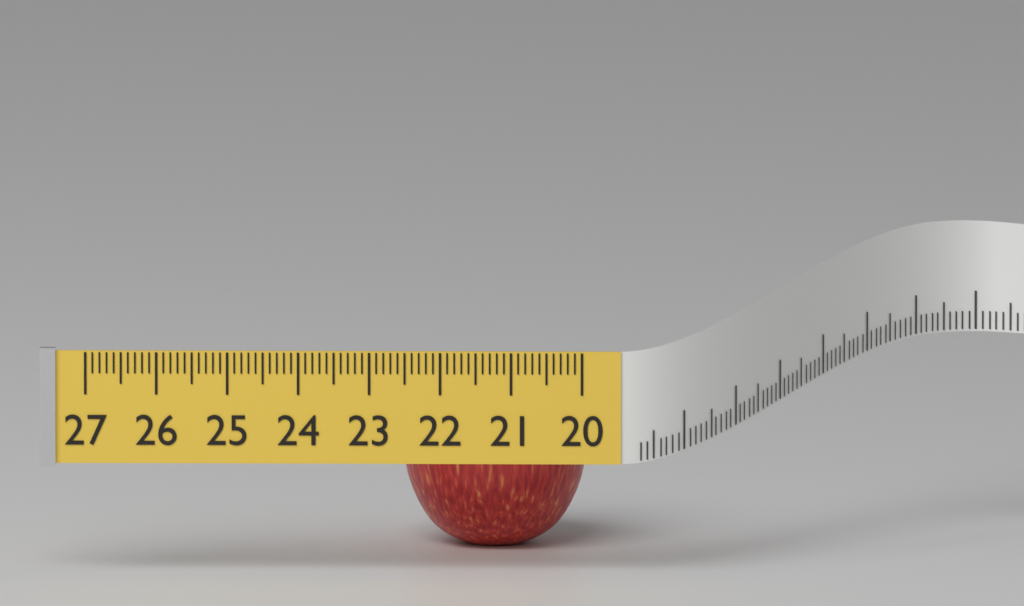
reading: 22.6 (no unit)
